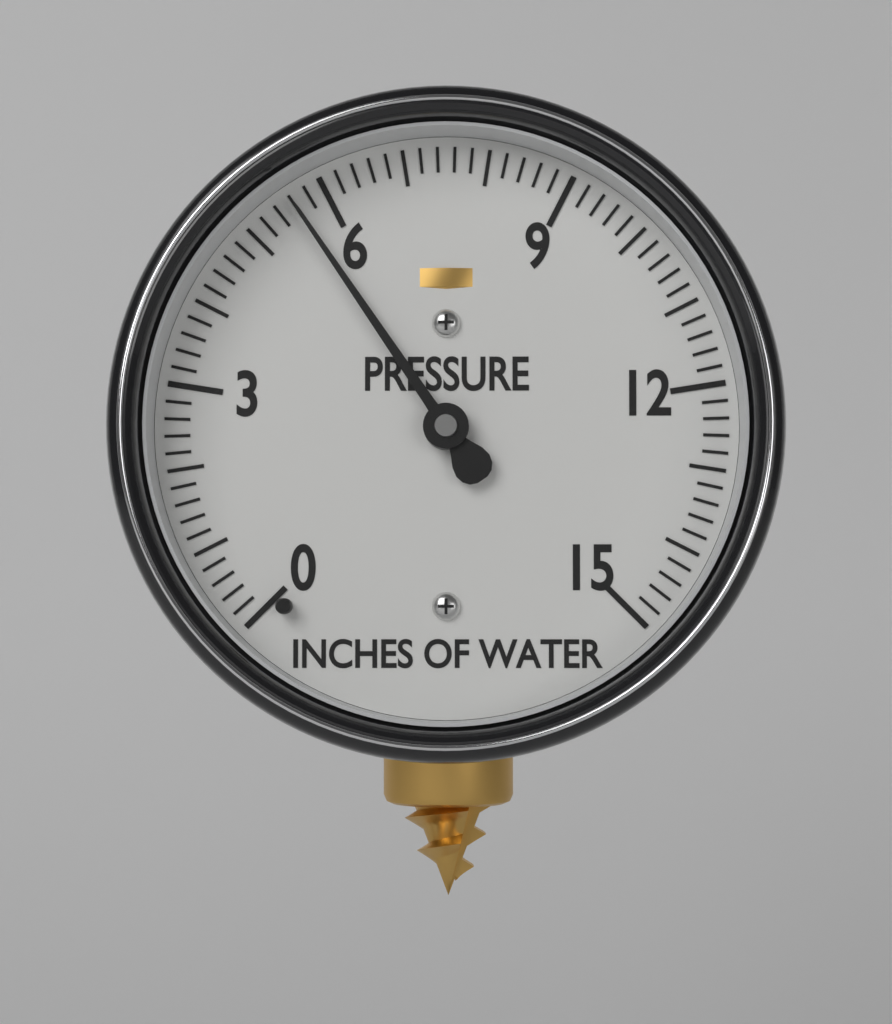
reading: 5.6 inches of water
